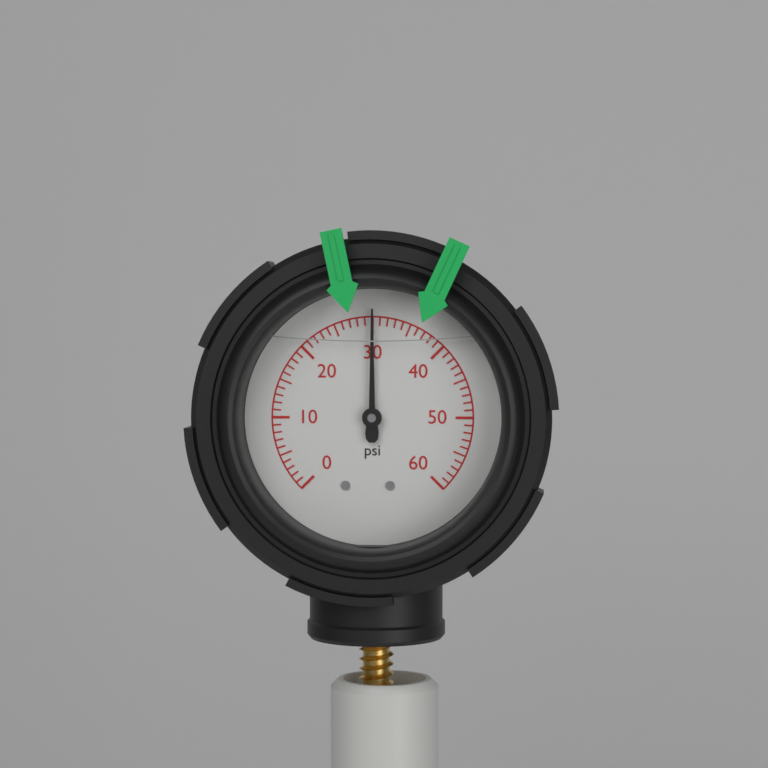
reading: 30 psi
